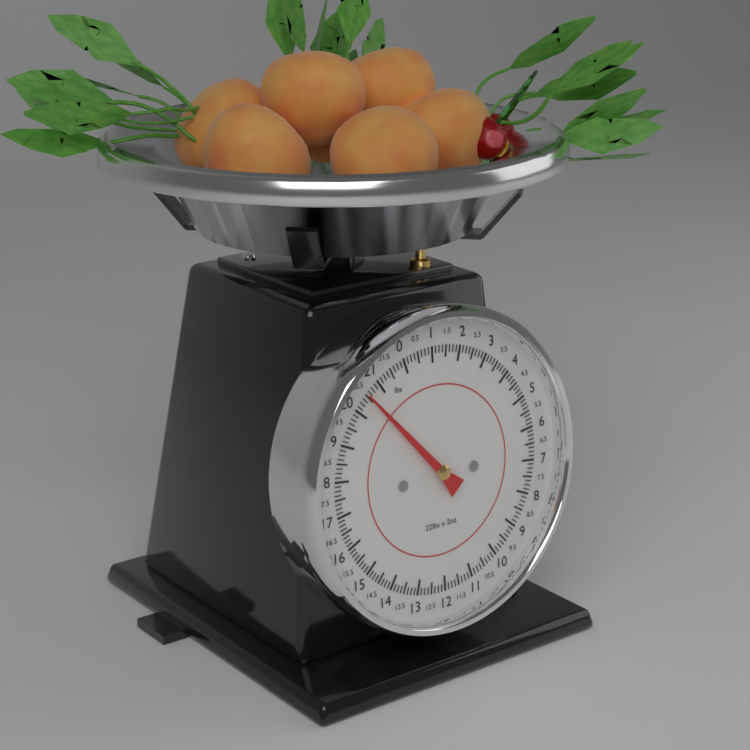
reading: 20.500 lbs
